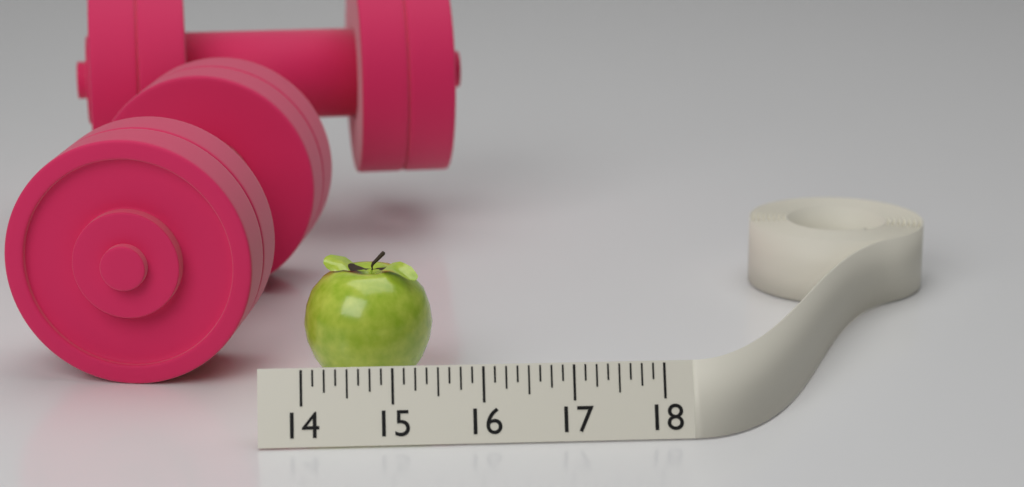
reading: 15.500 (no unit)
